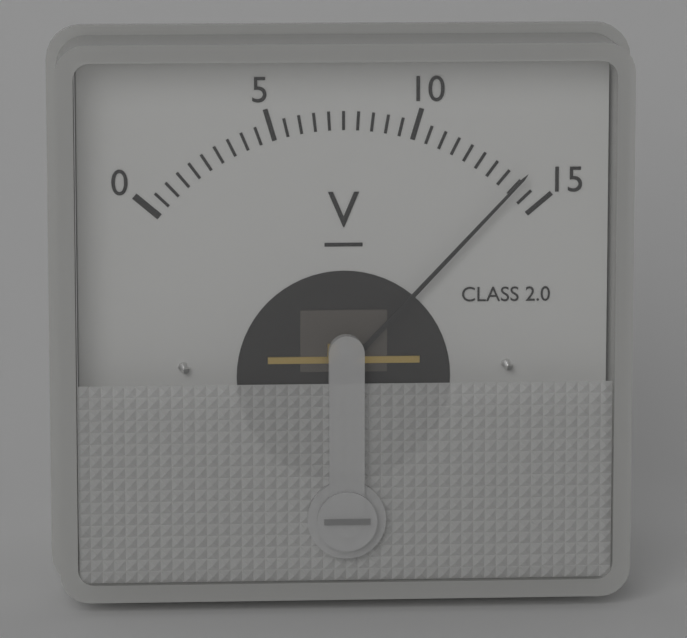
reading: 14.0 V
